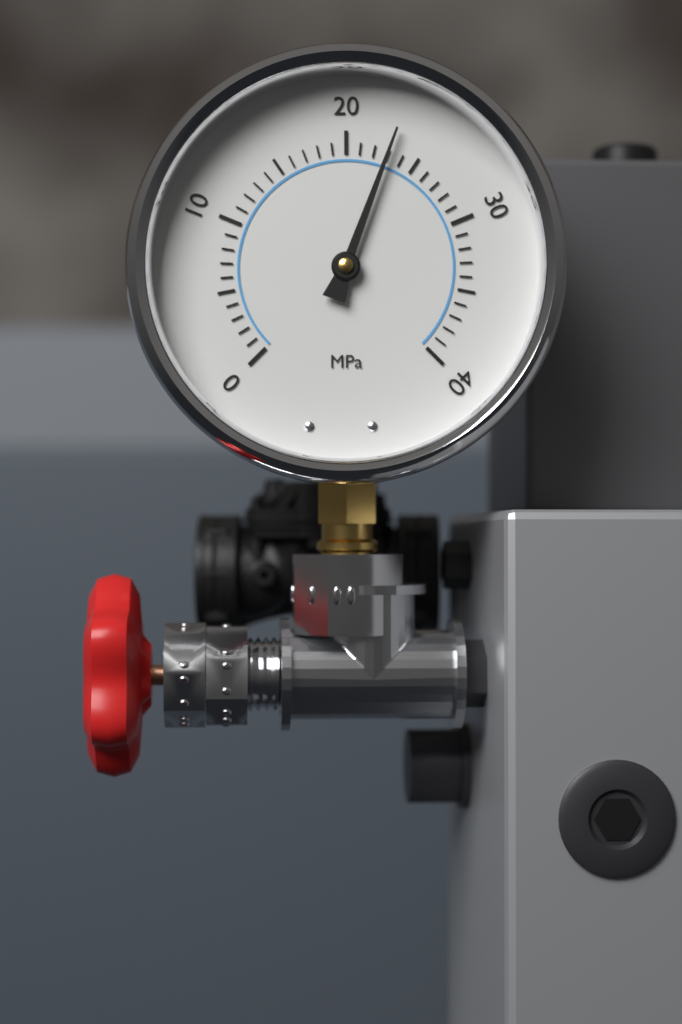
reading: 23 MPa
